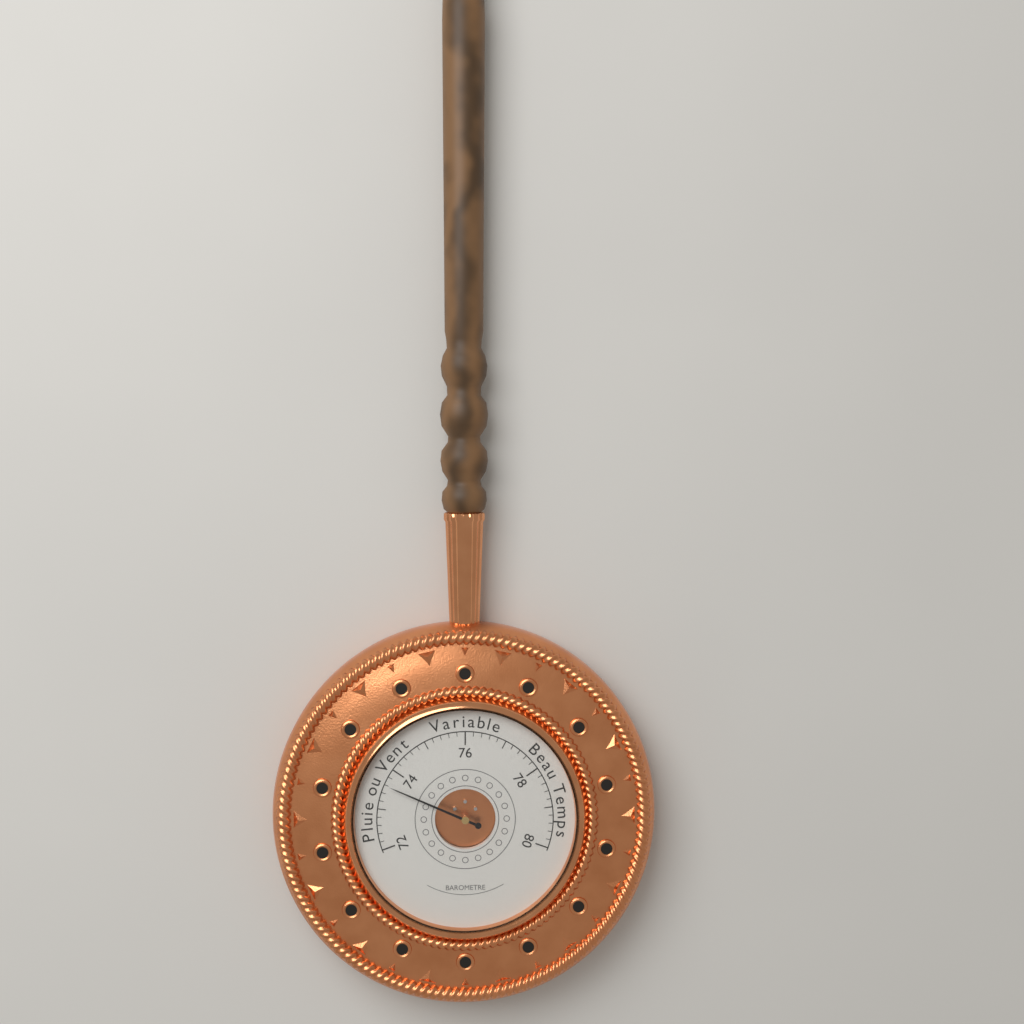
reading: 73.6 (no unit)
